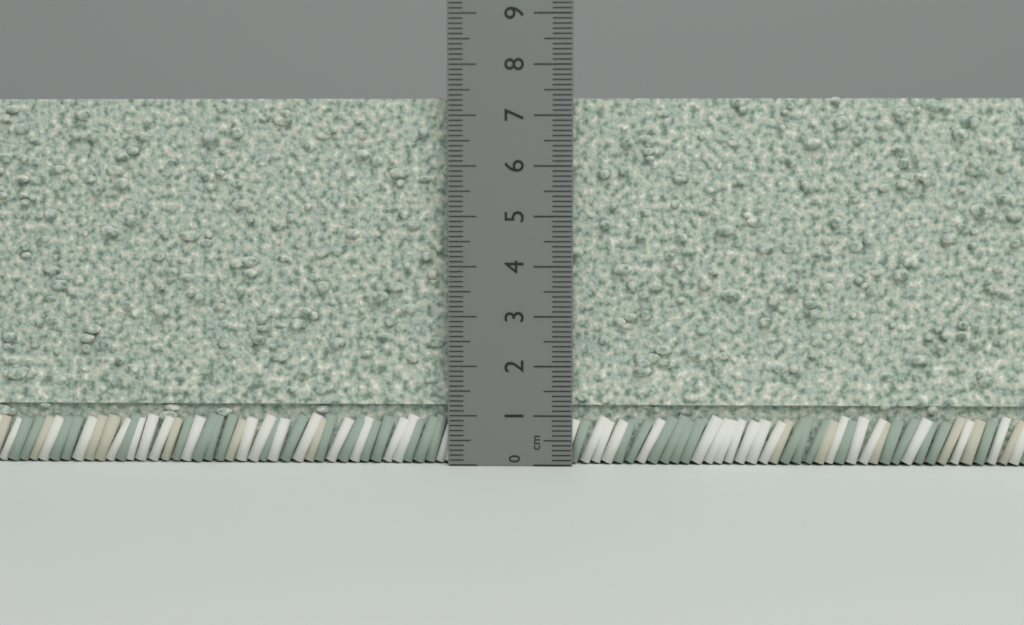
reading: 7.4 cm
